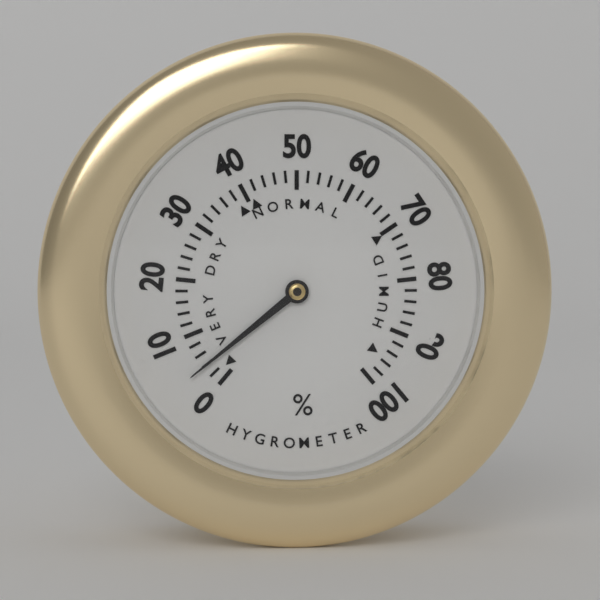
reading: 4 %
